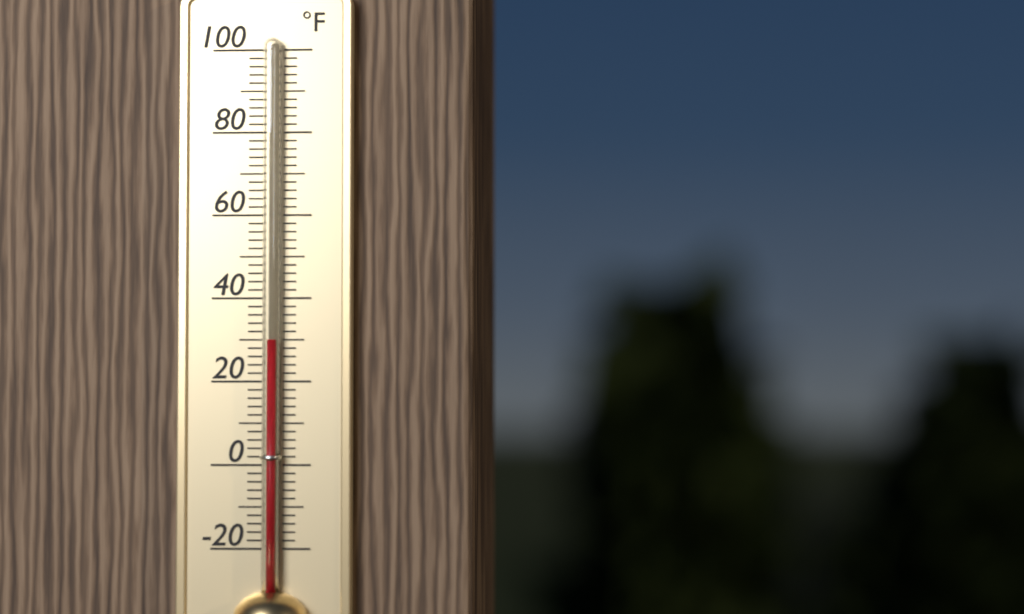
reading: 30 °F
